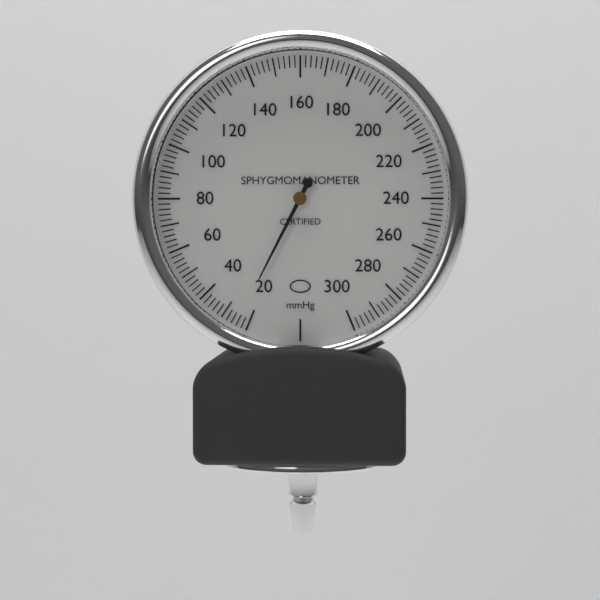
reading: 24 mmHg
